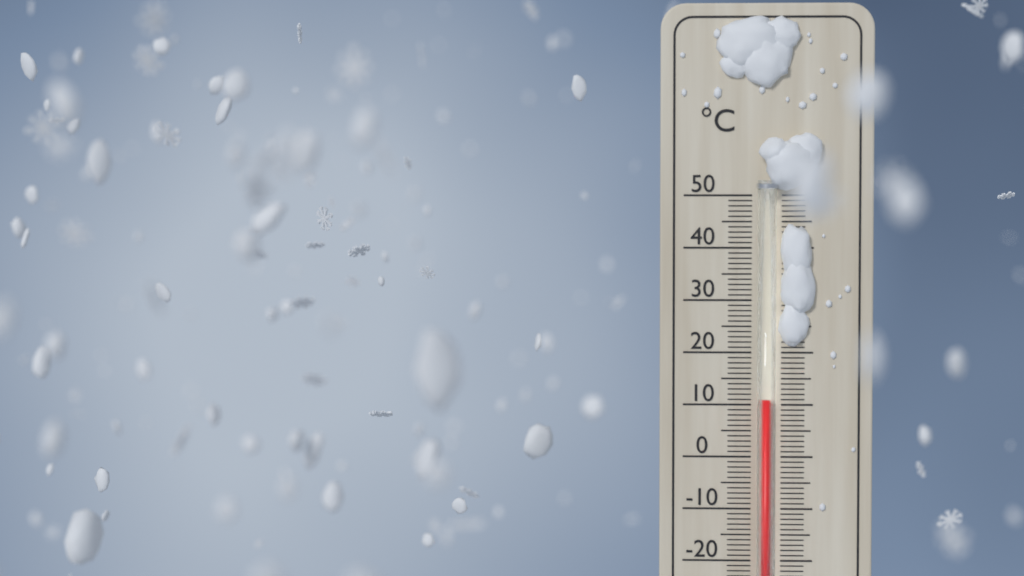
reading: 11 °C
